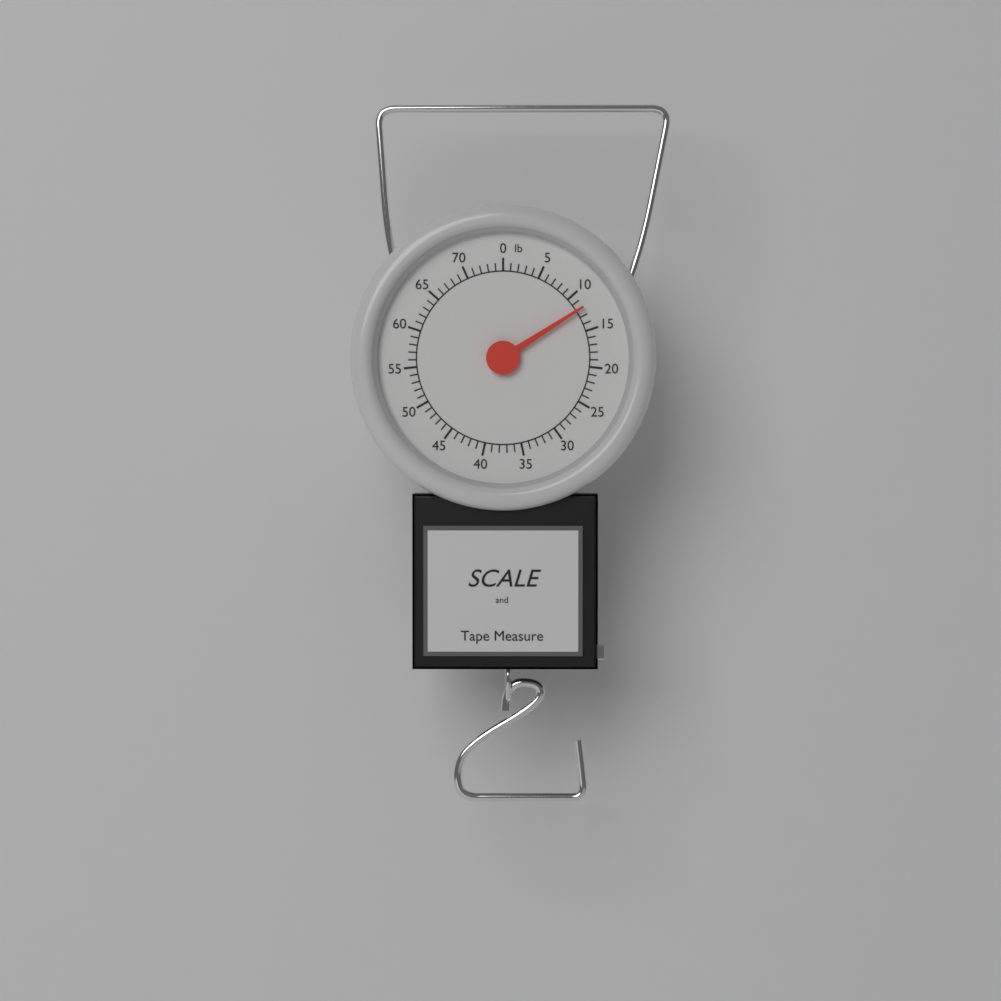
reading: 12 lb
